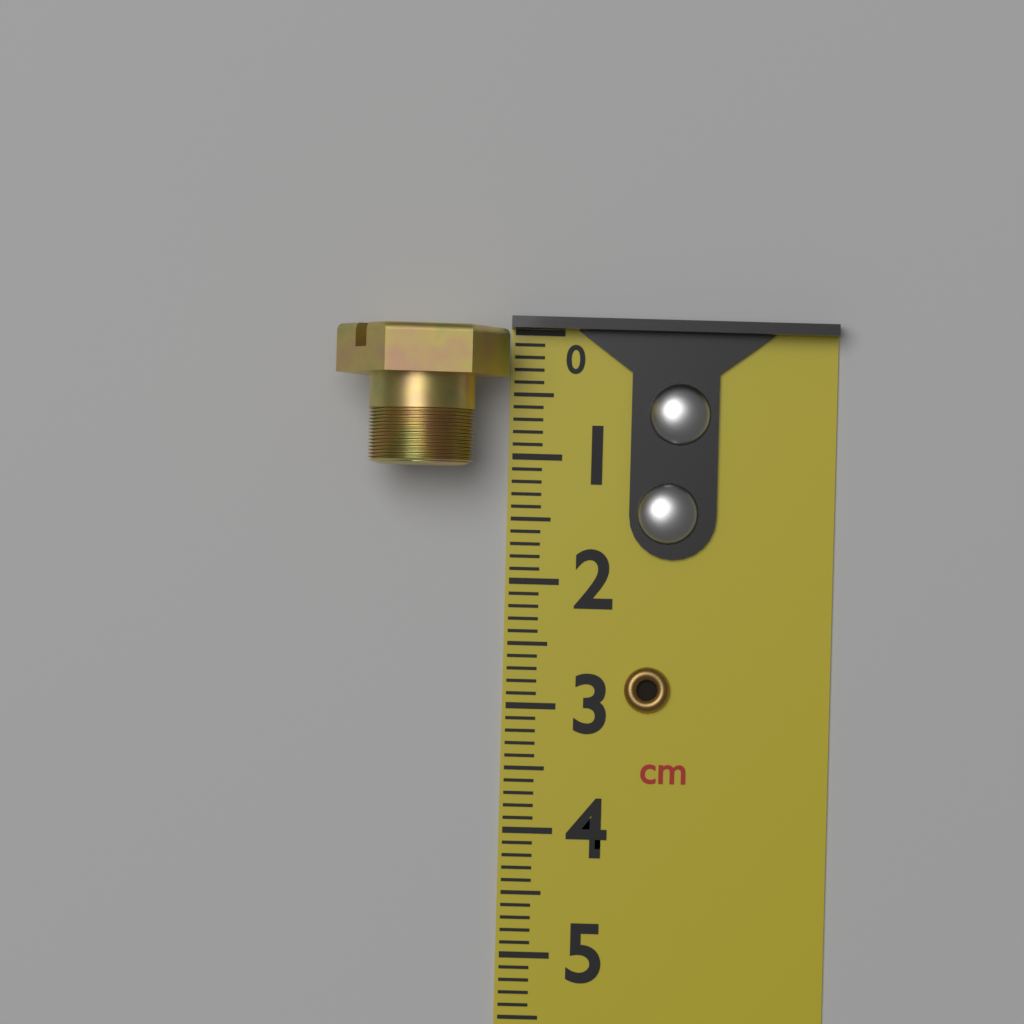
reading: 1.1 cm
